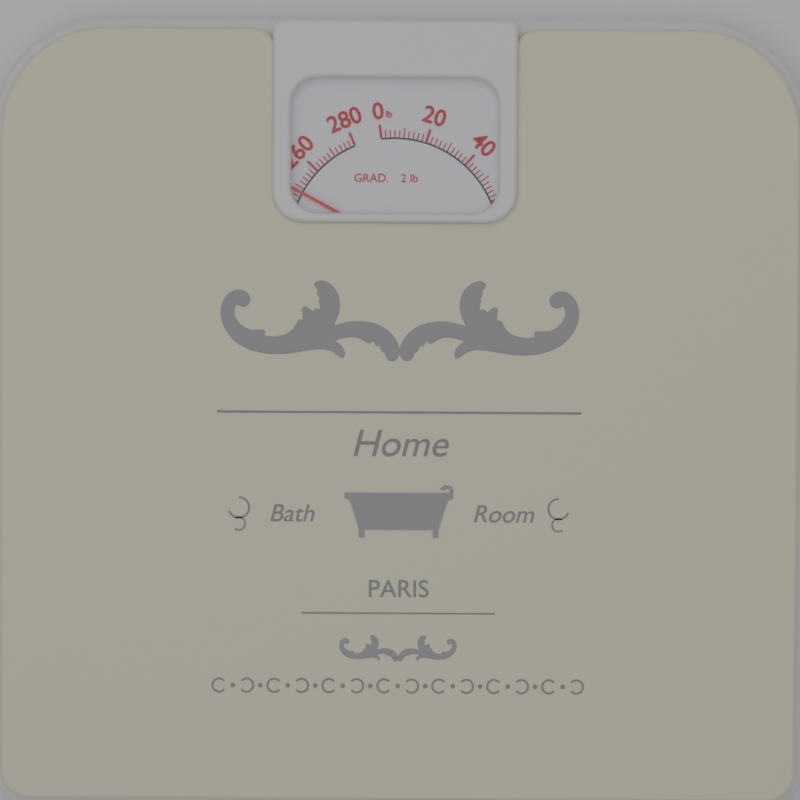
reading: 248 lb
